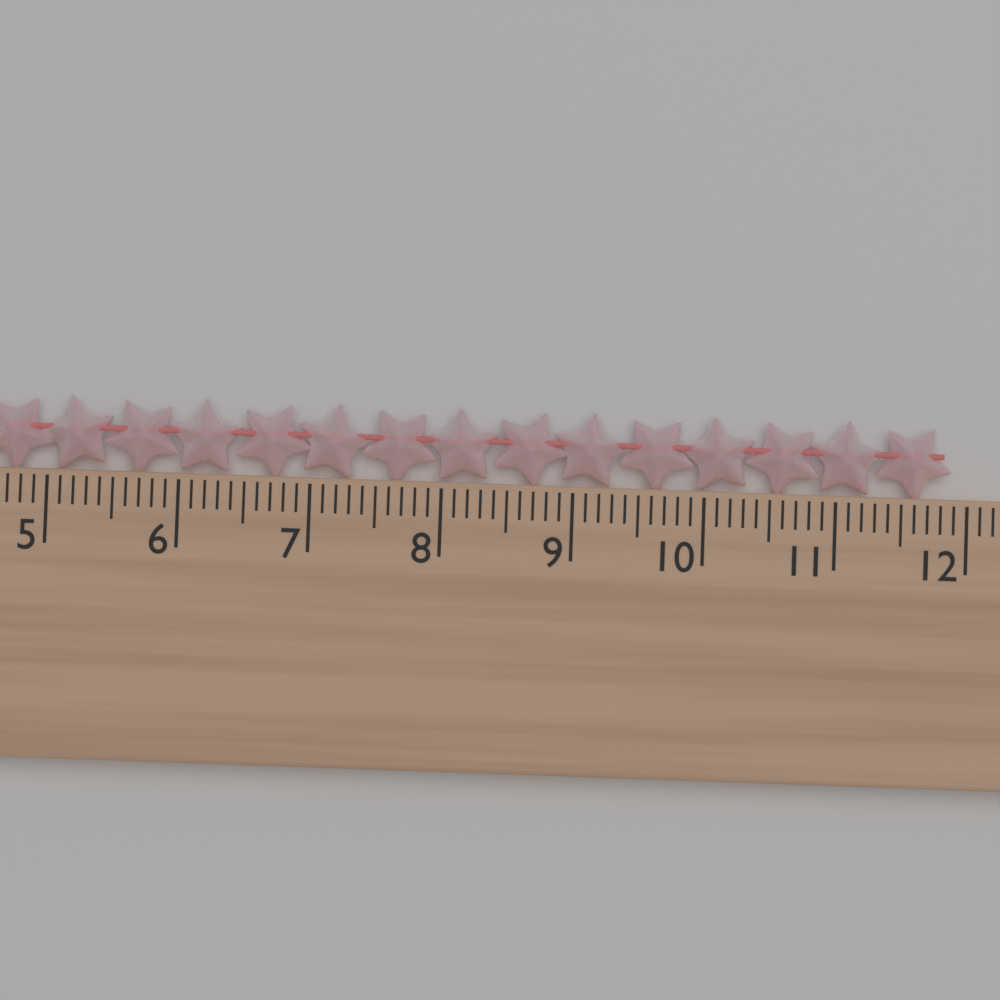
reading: 11.9 cm
